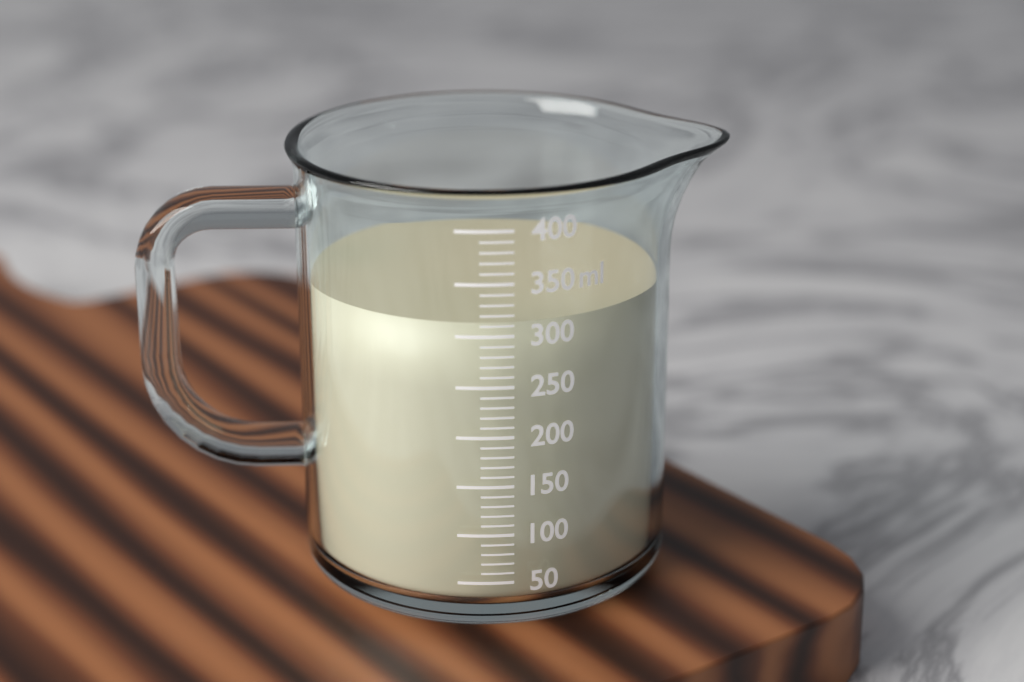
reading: 310 ml
